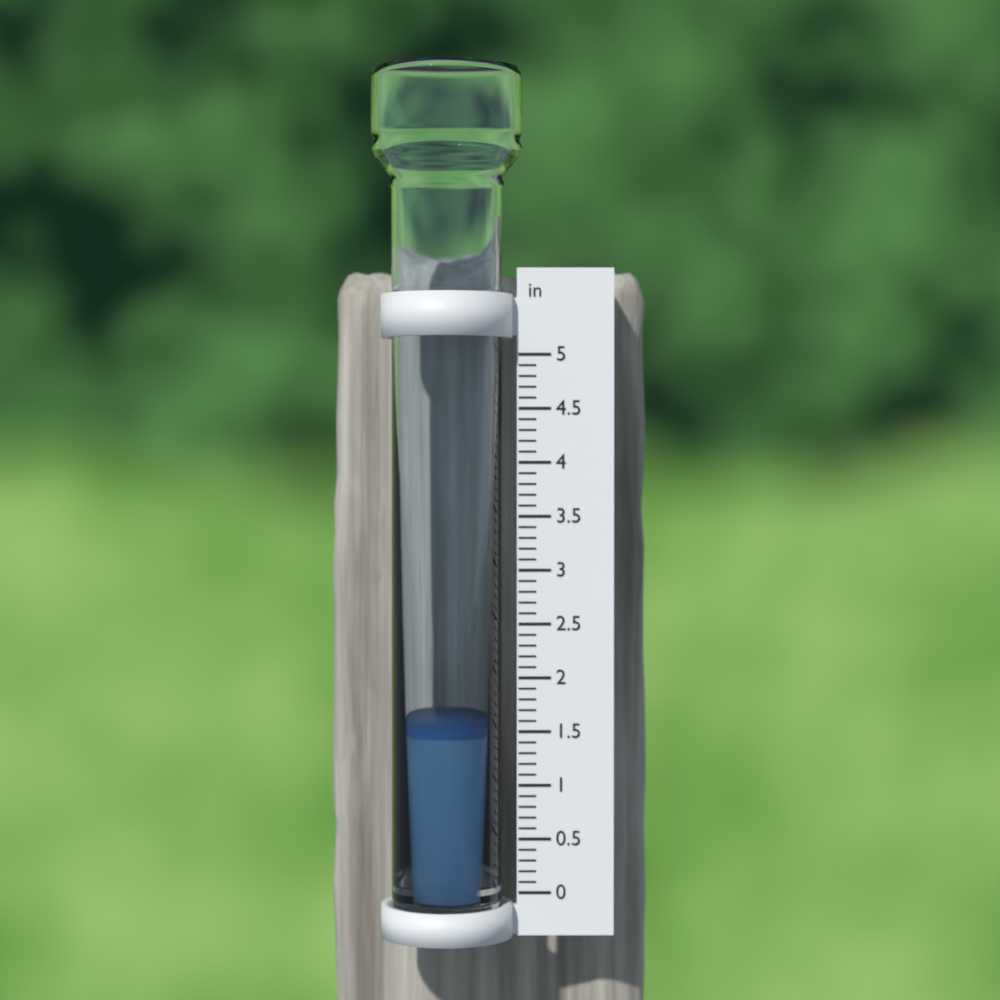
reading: 1.5 in
